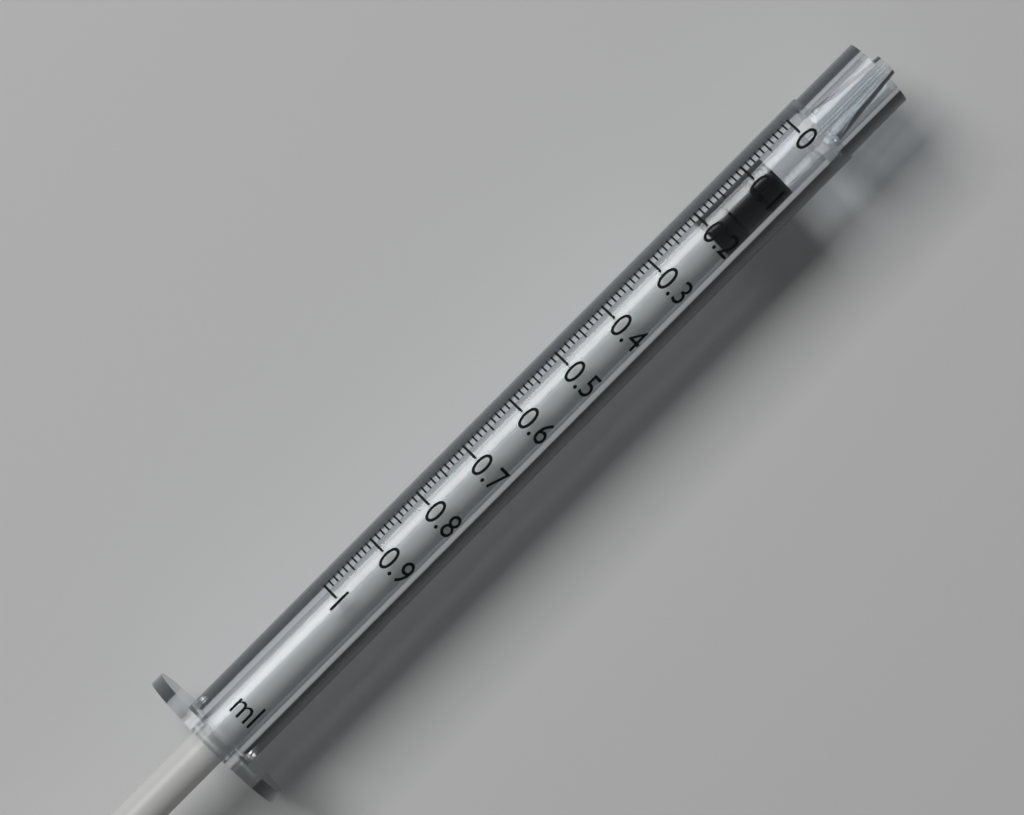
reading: 0.07 ml
